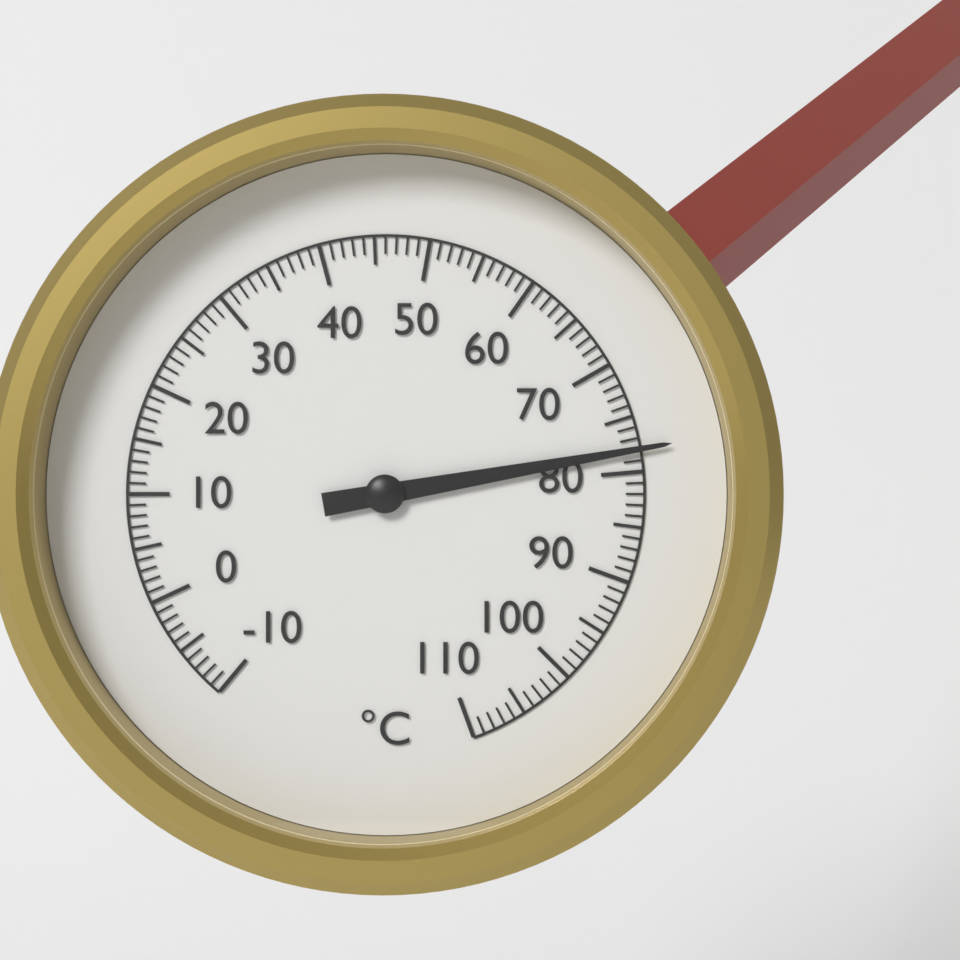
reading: 78 °C
